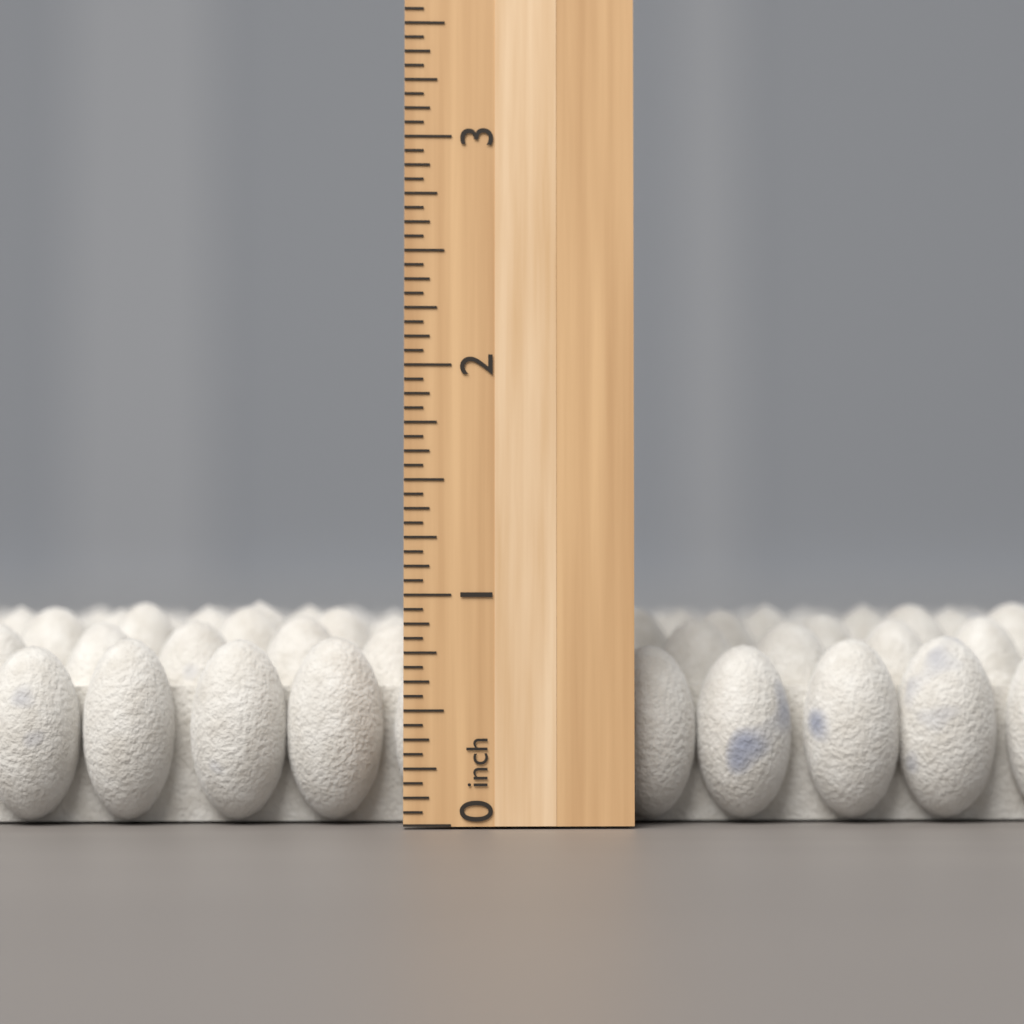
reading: 1.0000 inch
